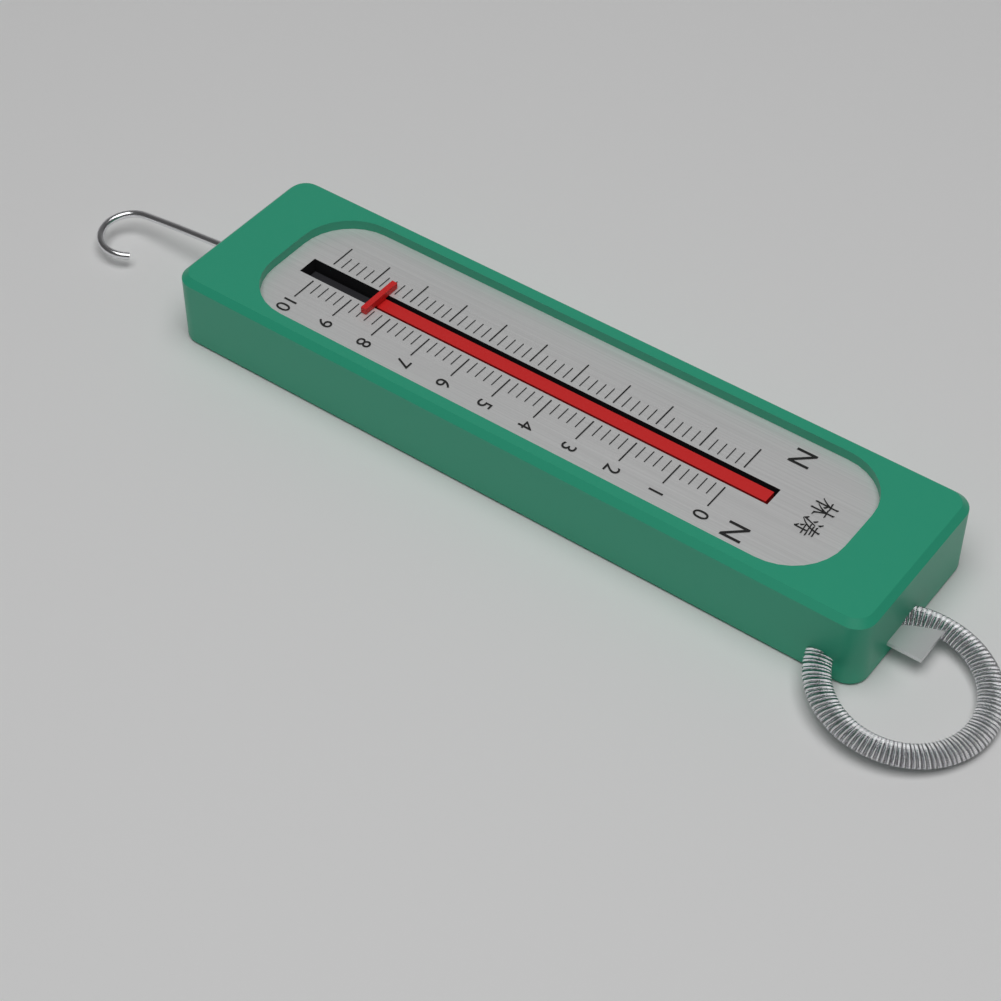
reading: 8.6 N
